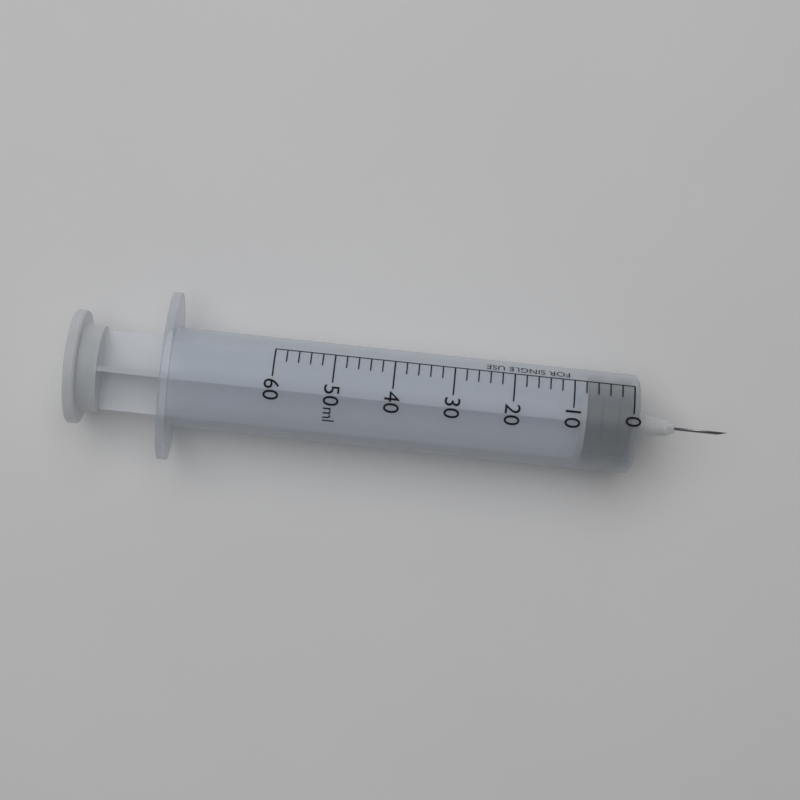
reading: 0 ml
